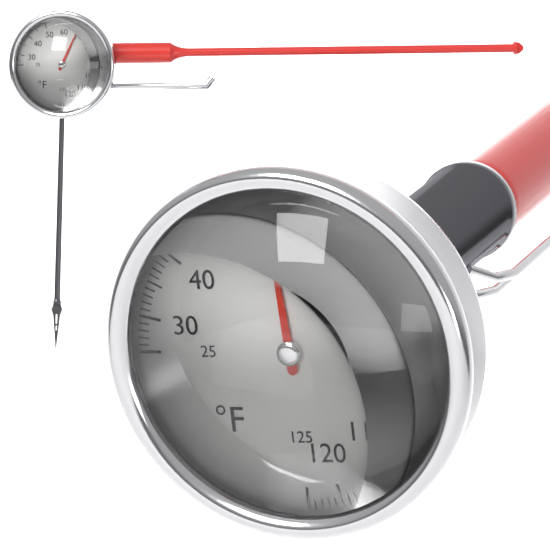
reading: 57 °F
